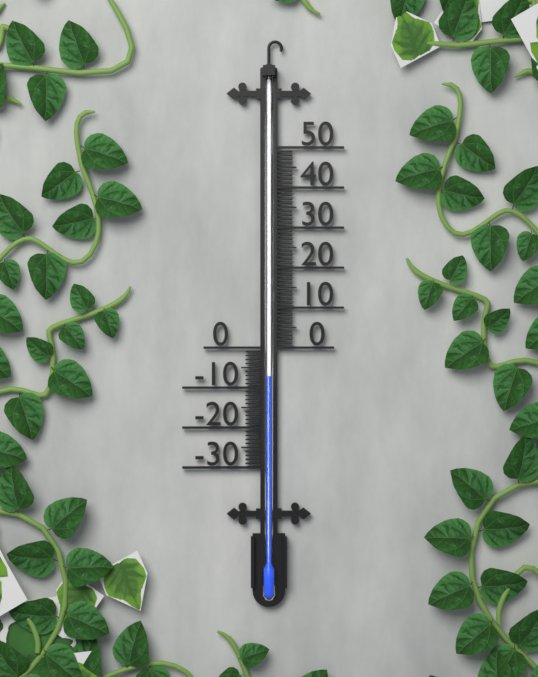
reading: -7 (no unit)
